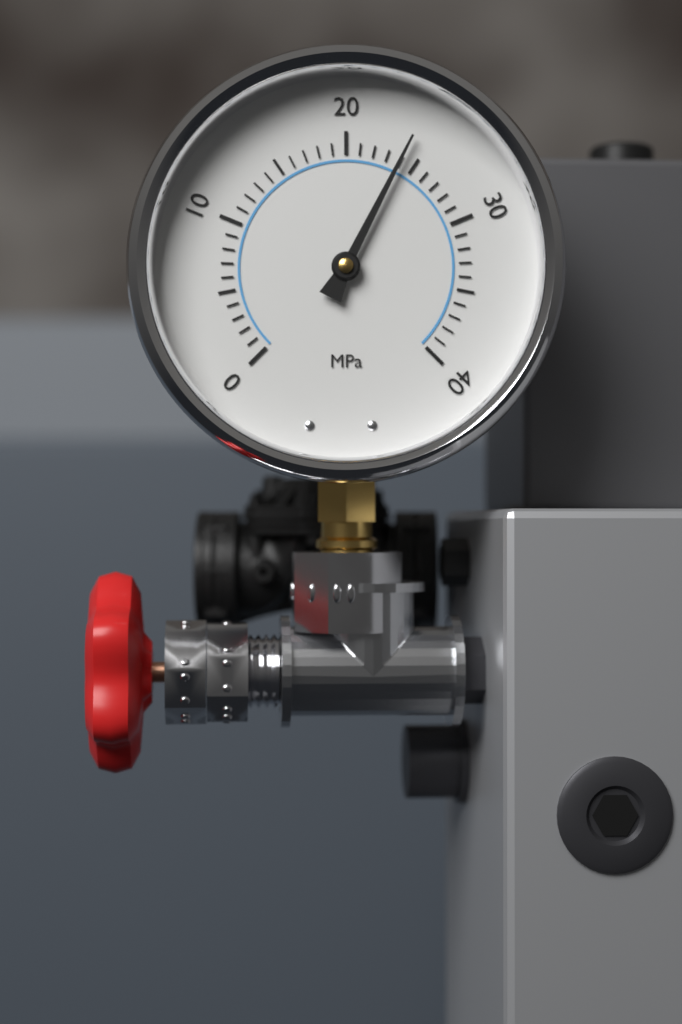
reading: 24 MPa
